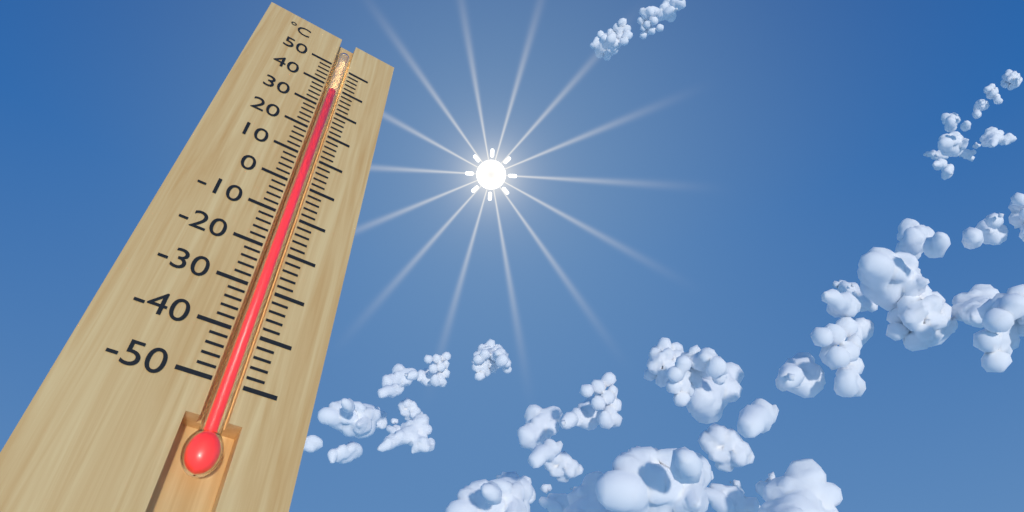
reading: 38 °C
